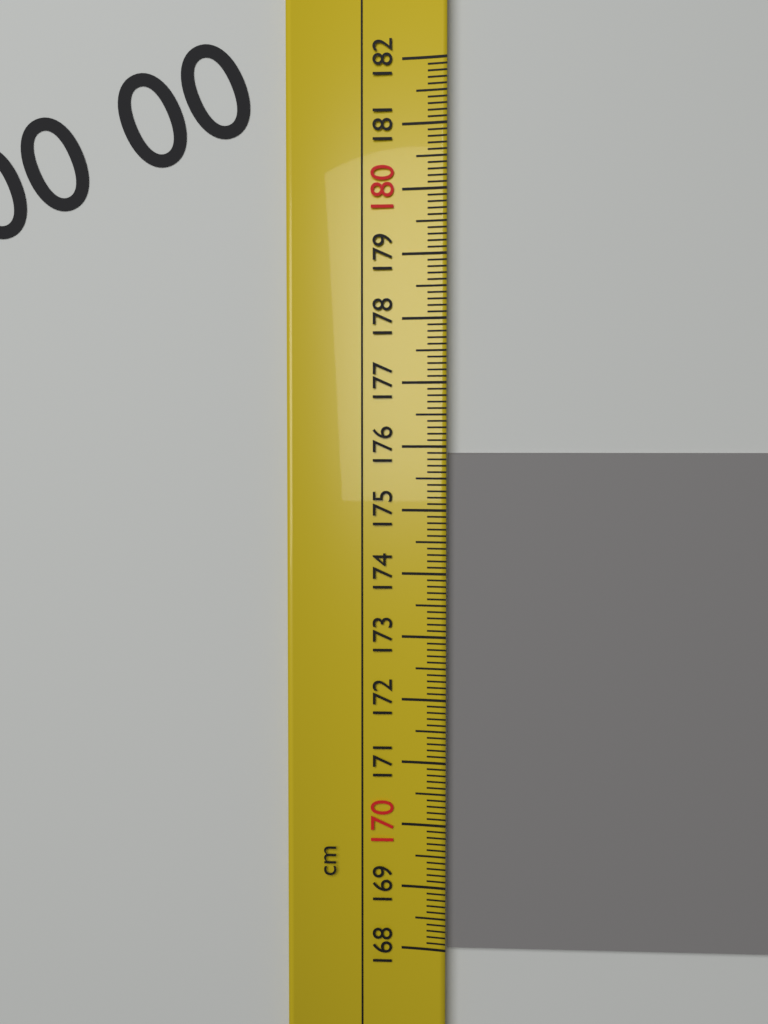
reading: 175.9 cm
